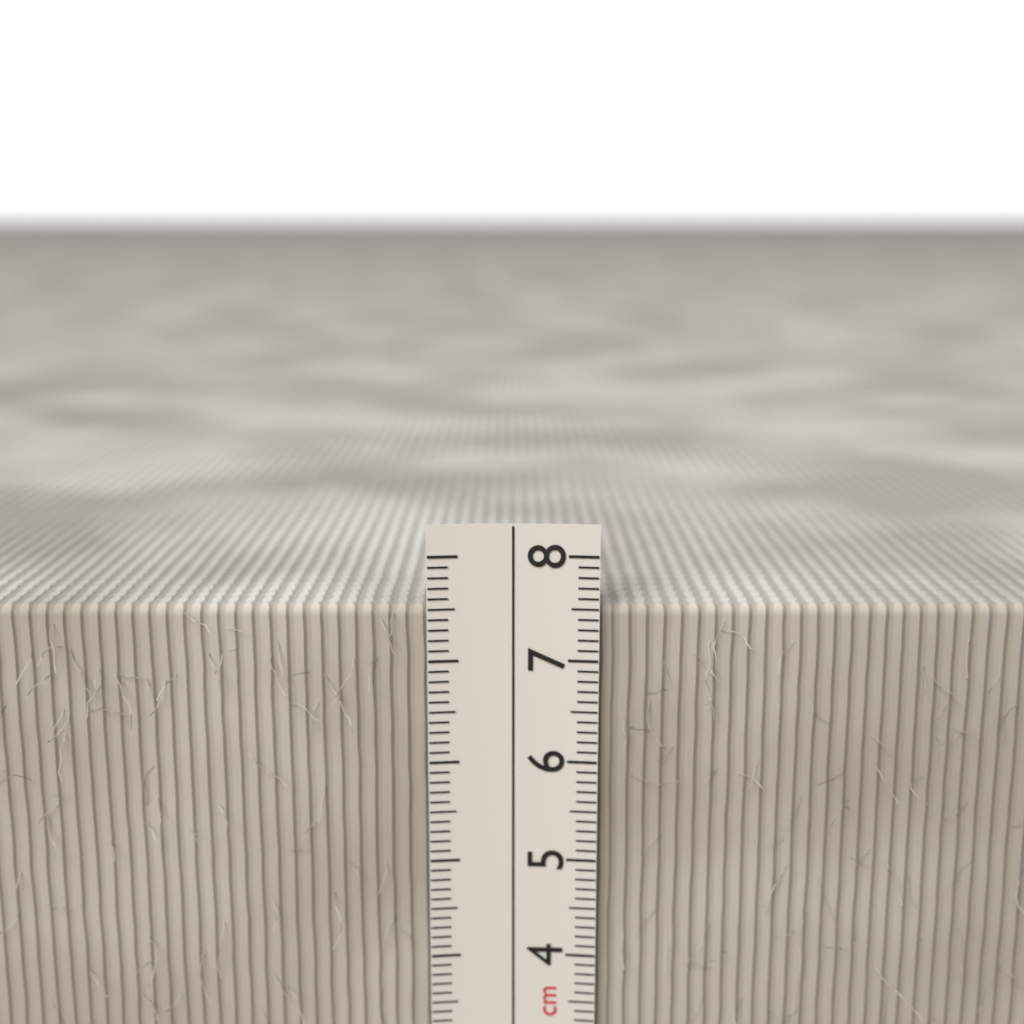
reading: 7.5 cm
